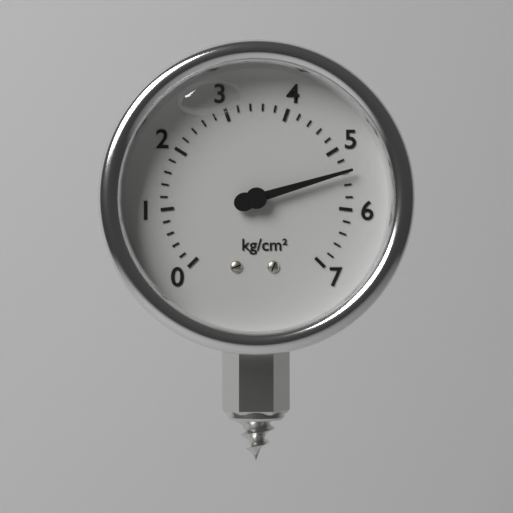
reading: 5.4 kg/cm²
